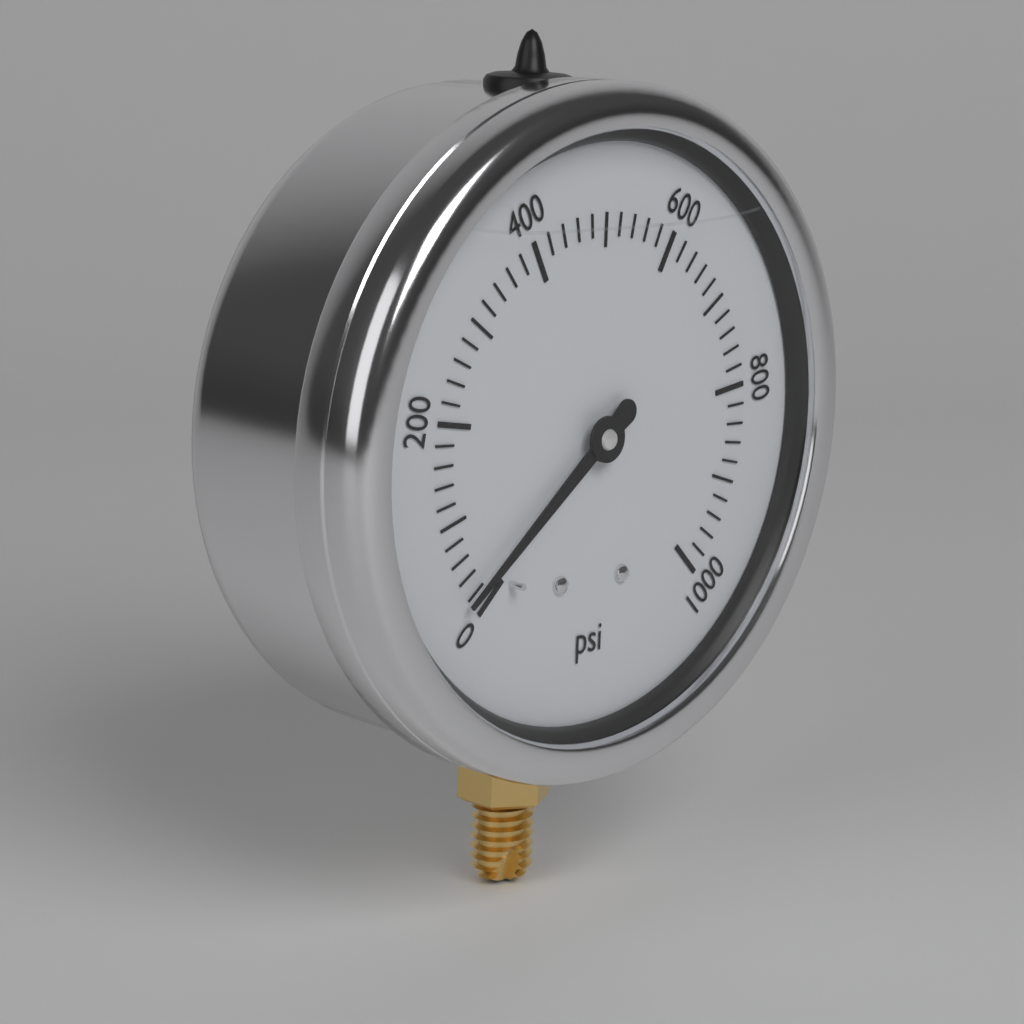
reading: 20 psi
